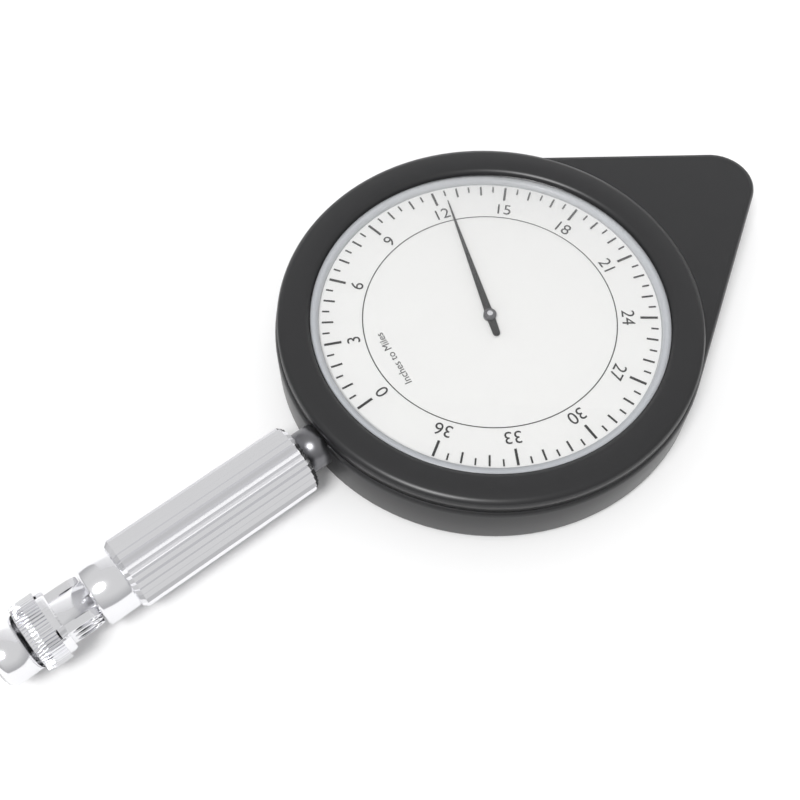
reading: 12.5 miles
